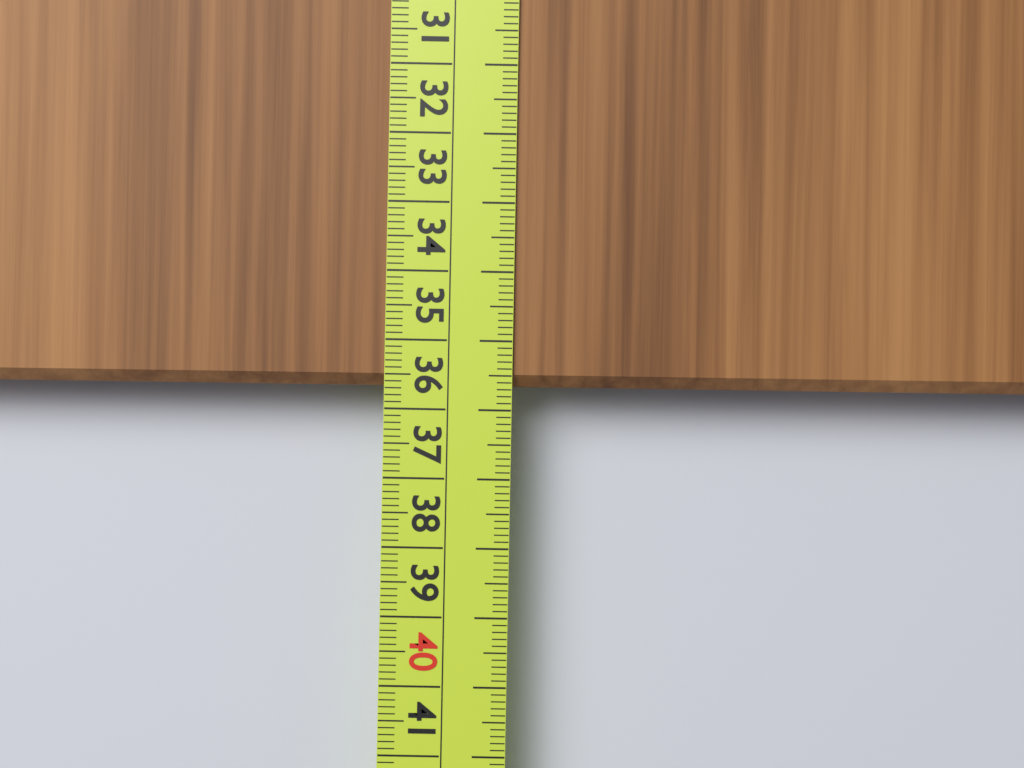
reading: 35.7 cm
